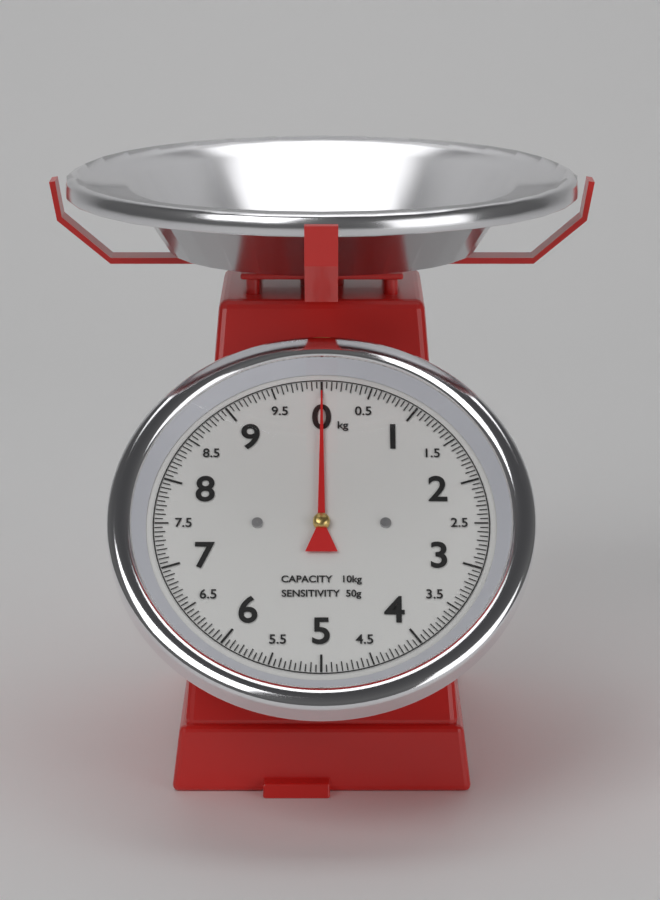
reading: 0.00 kg
